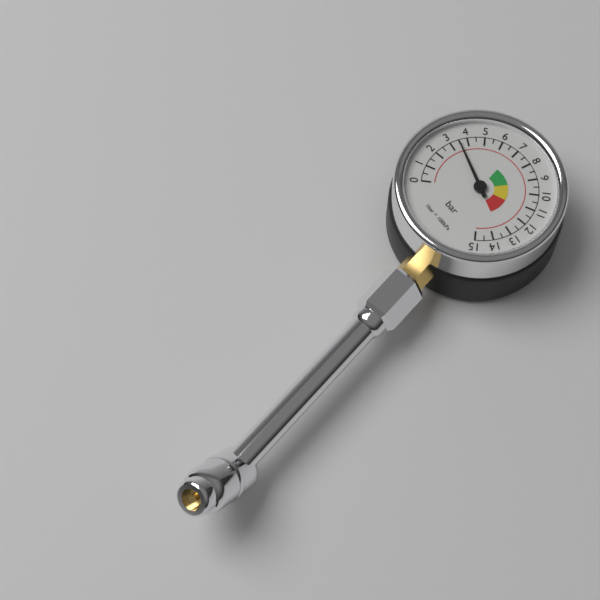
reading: 3.5 bar
